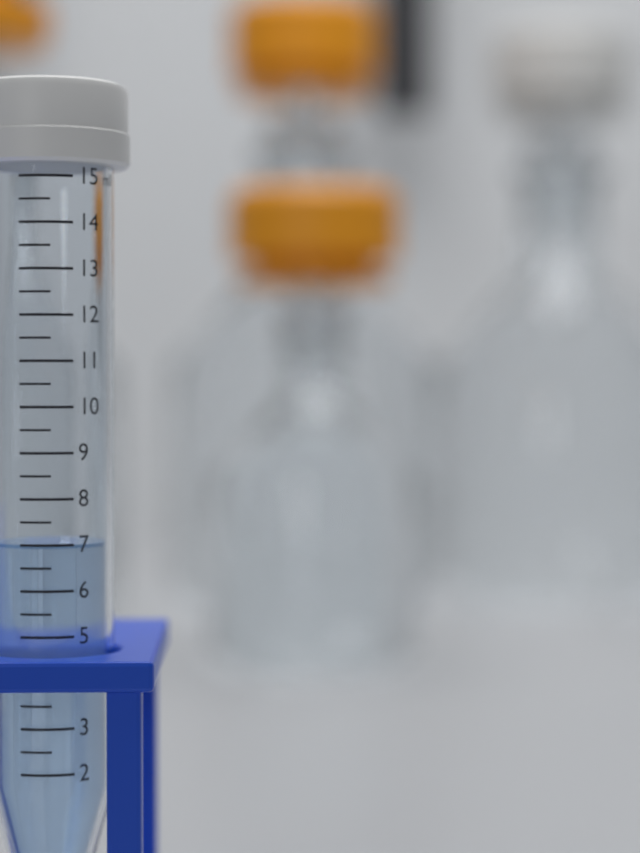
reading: 7.0 ml
